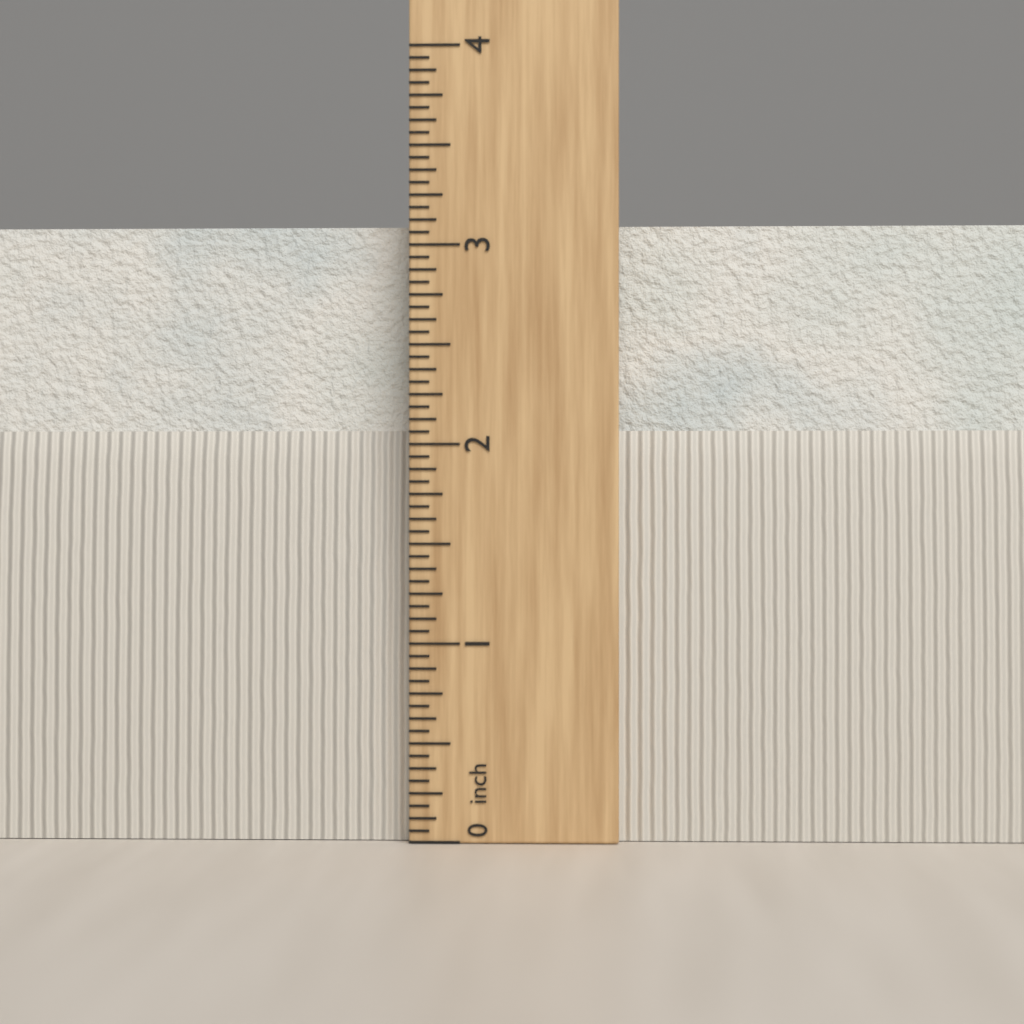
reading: 3.1250 in
